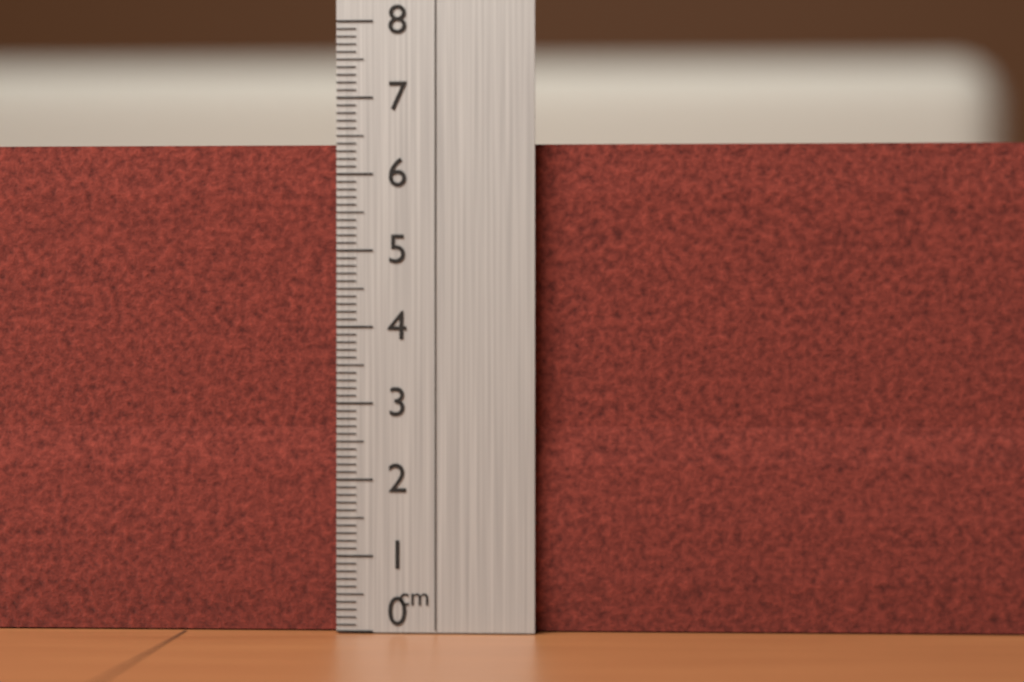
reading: 6.4 cm
